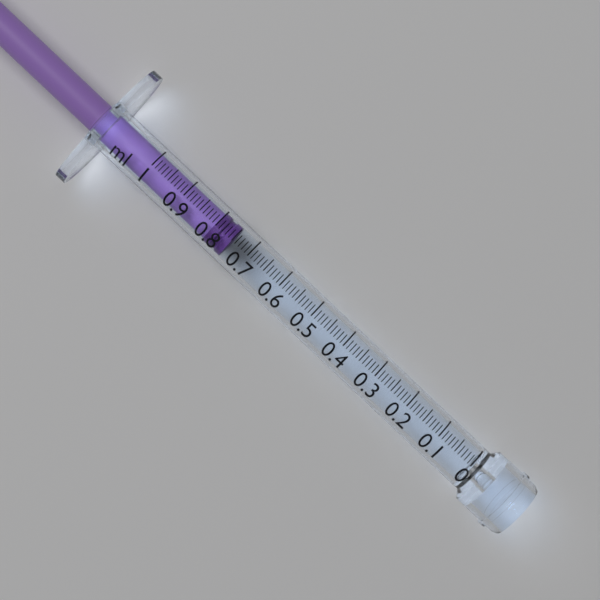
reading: 0.75 ml
